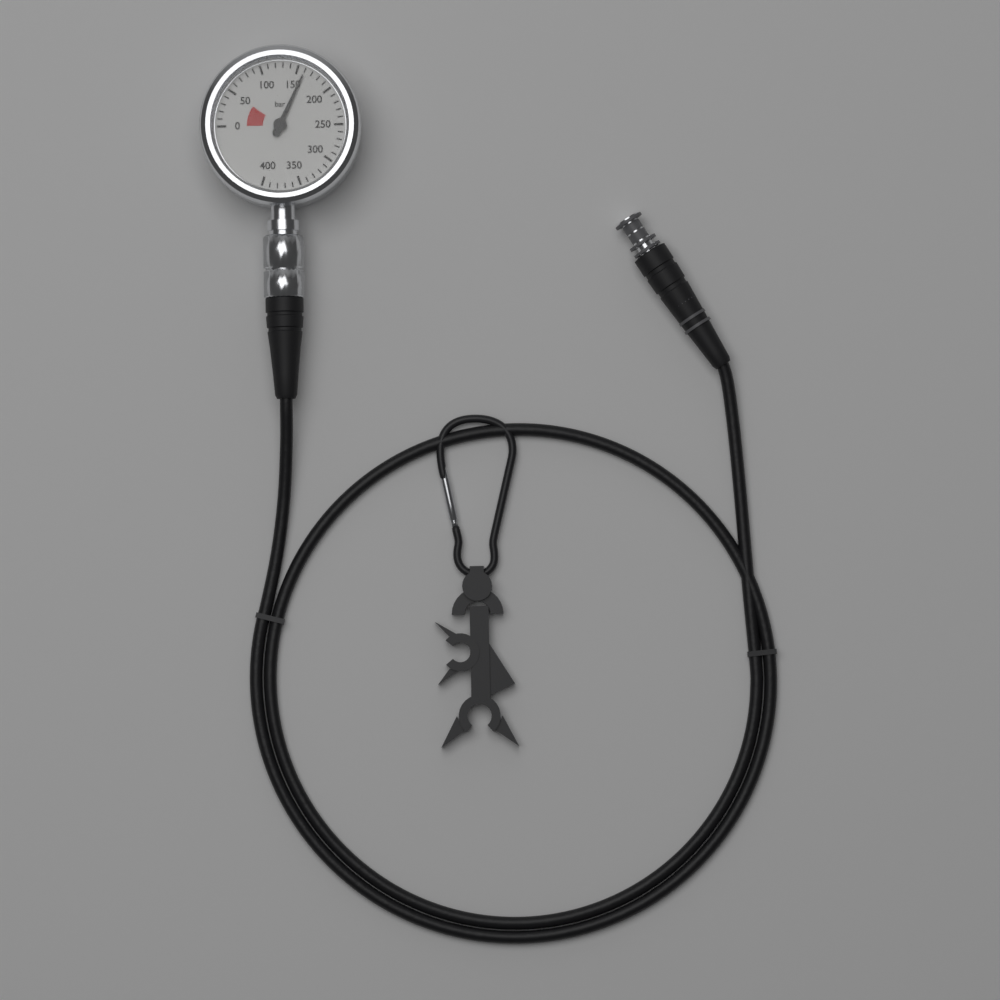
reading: 160 bar
